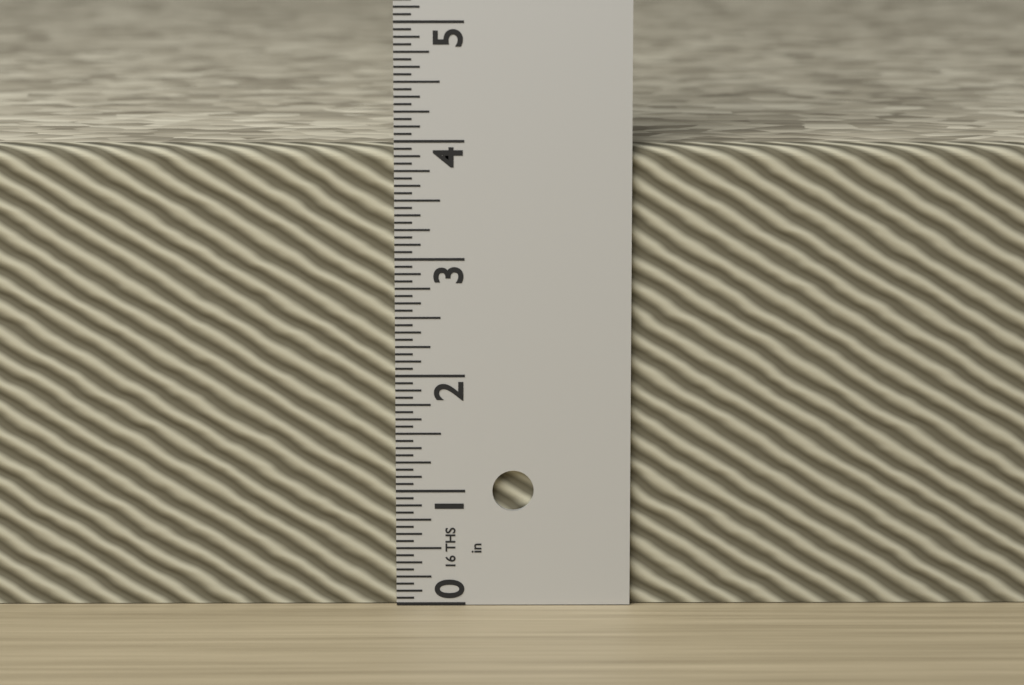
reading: 3.9375 in
